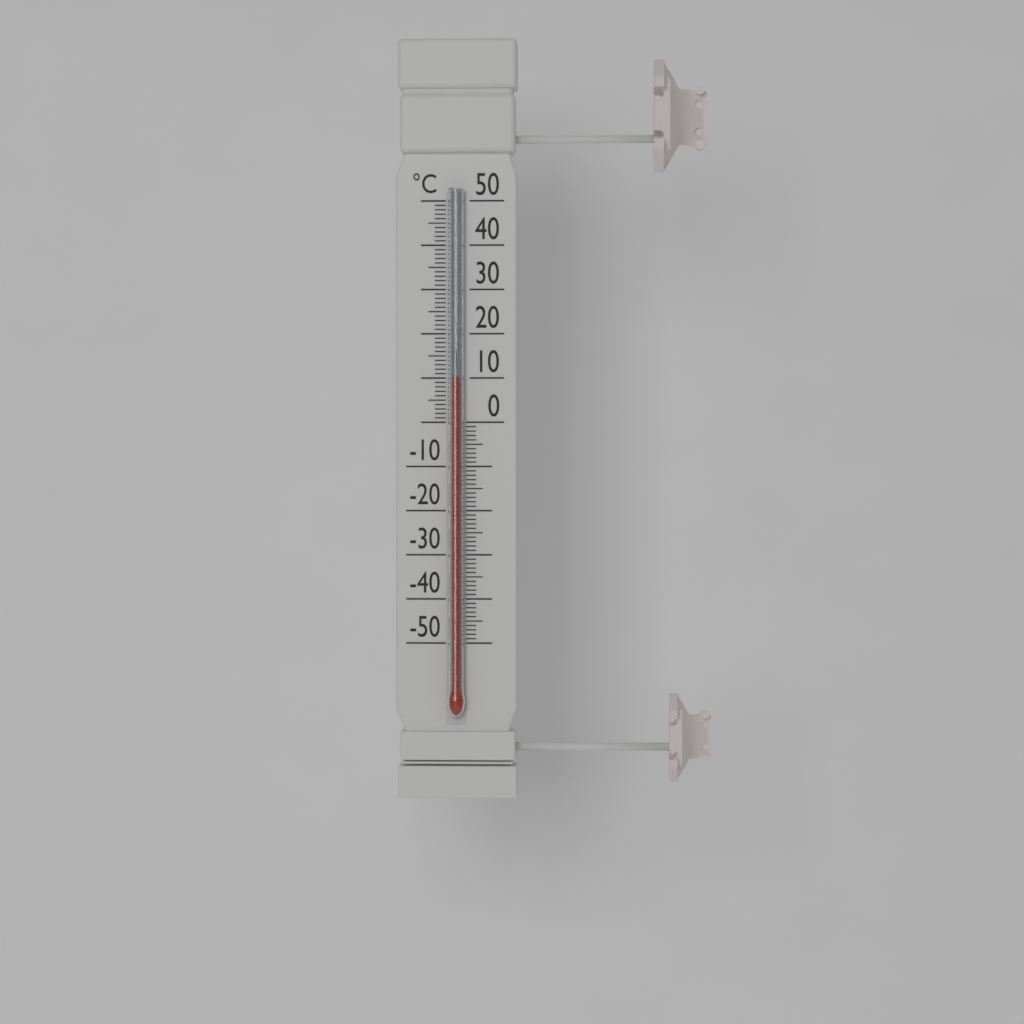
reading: 10 °C
